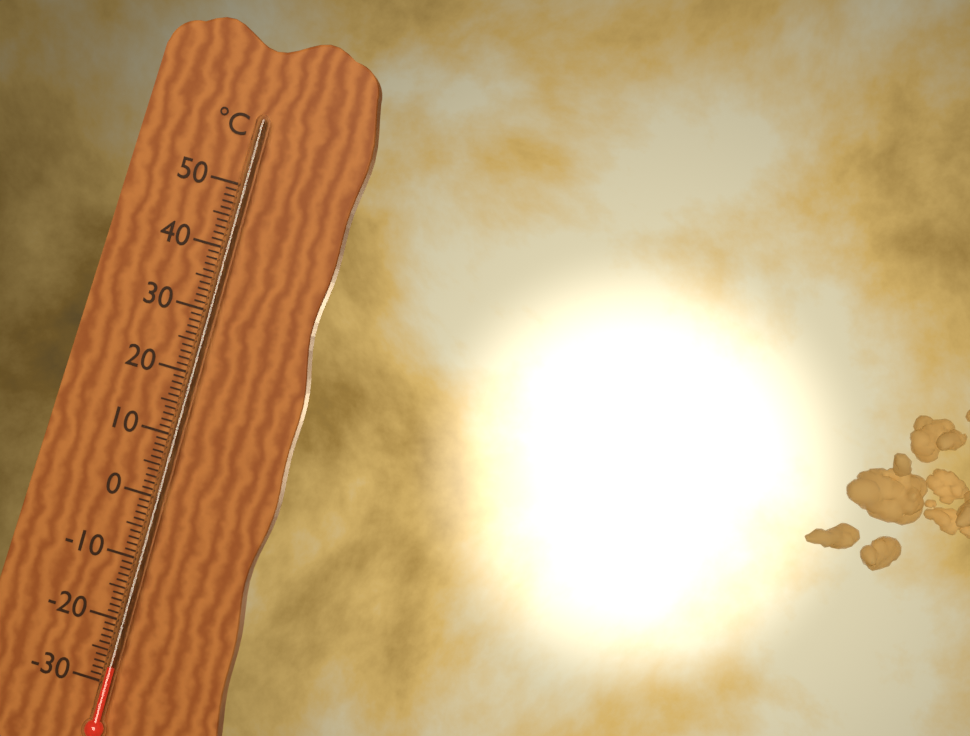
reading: -27 °C
